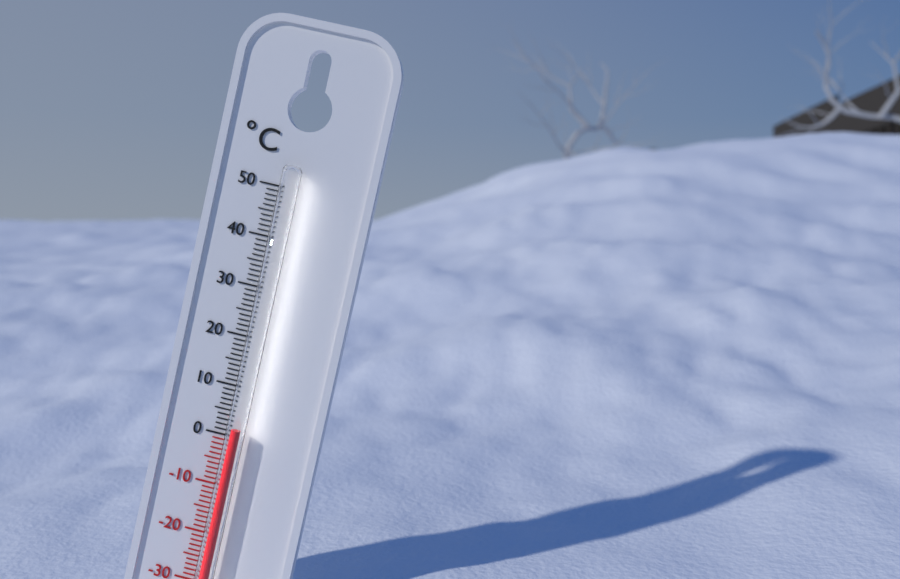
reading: 2 °C
